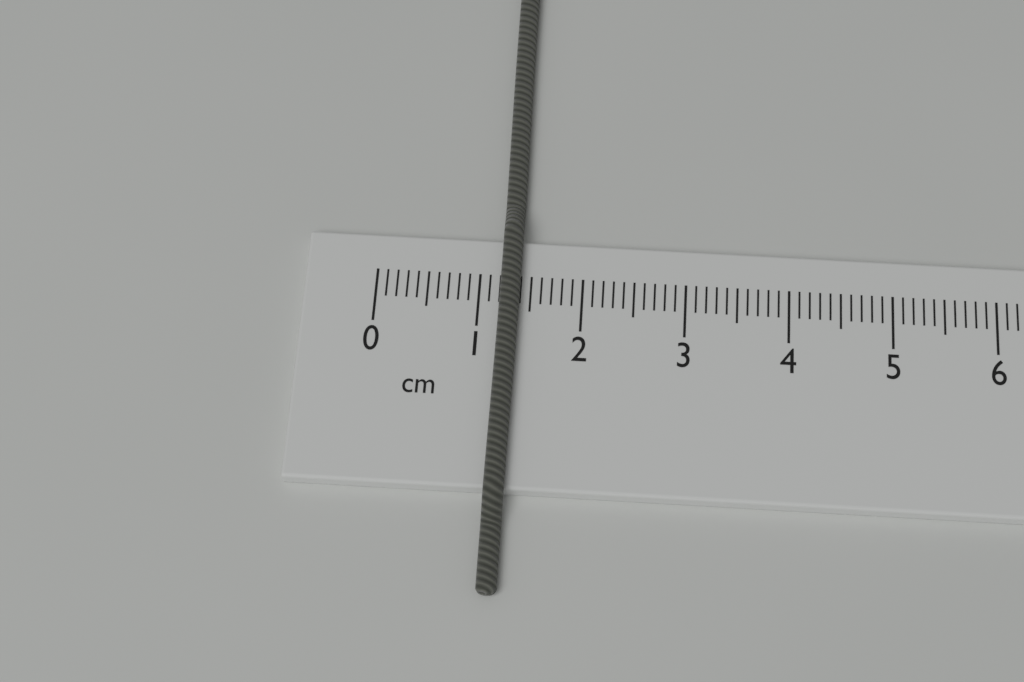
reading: 1.4 cm
